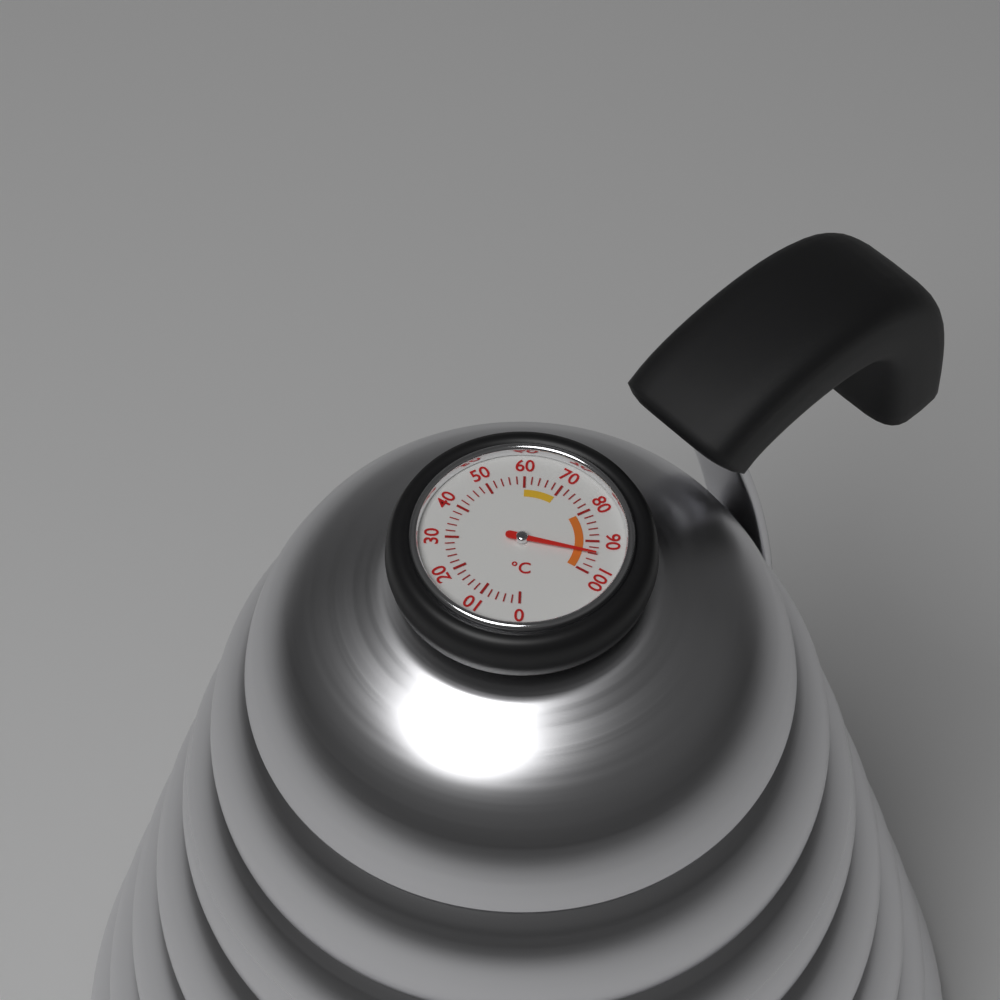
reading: 94 °C
